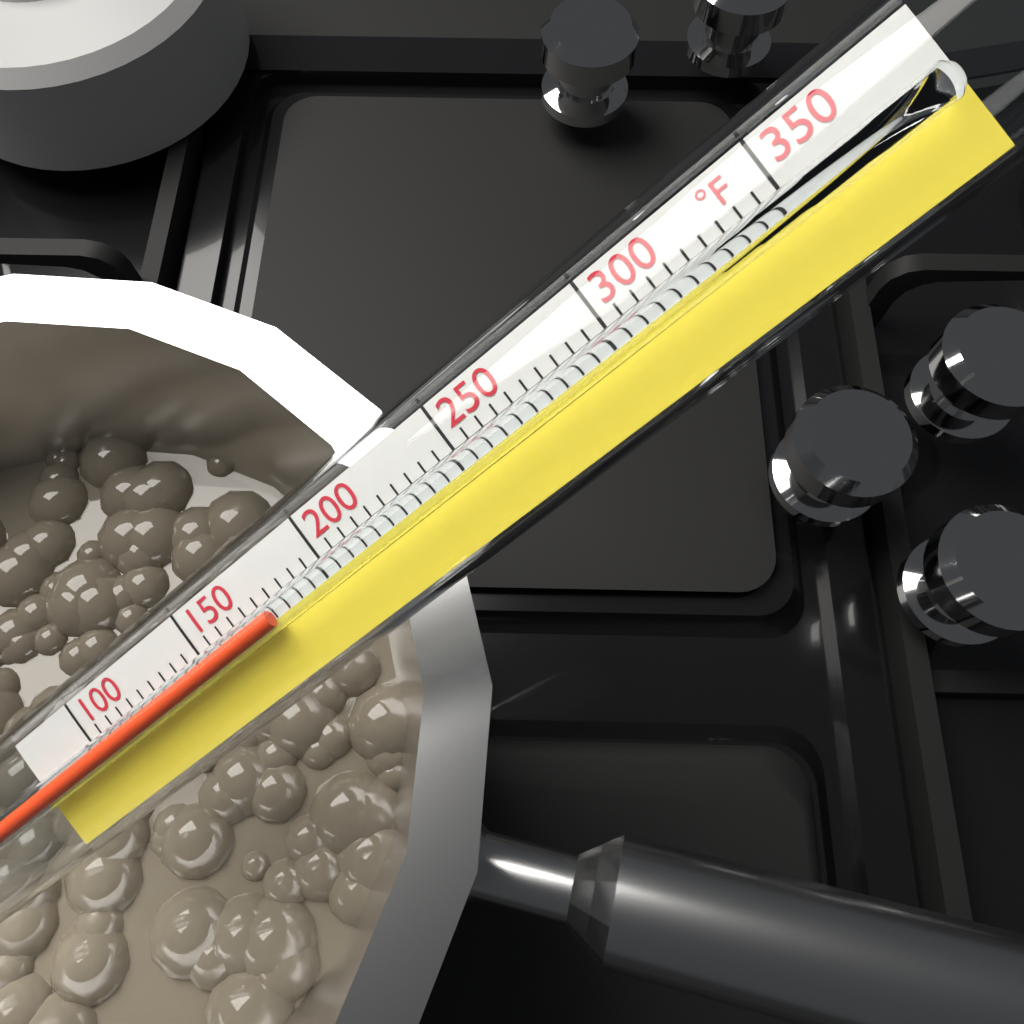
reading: 180 °F
